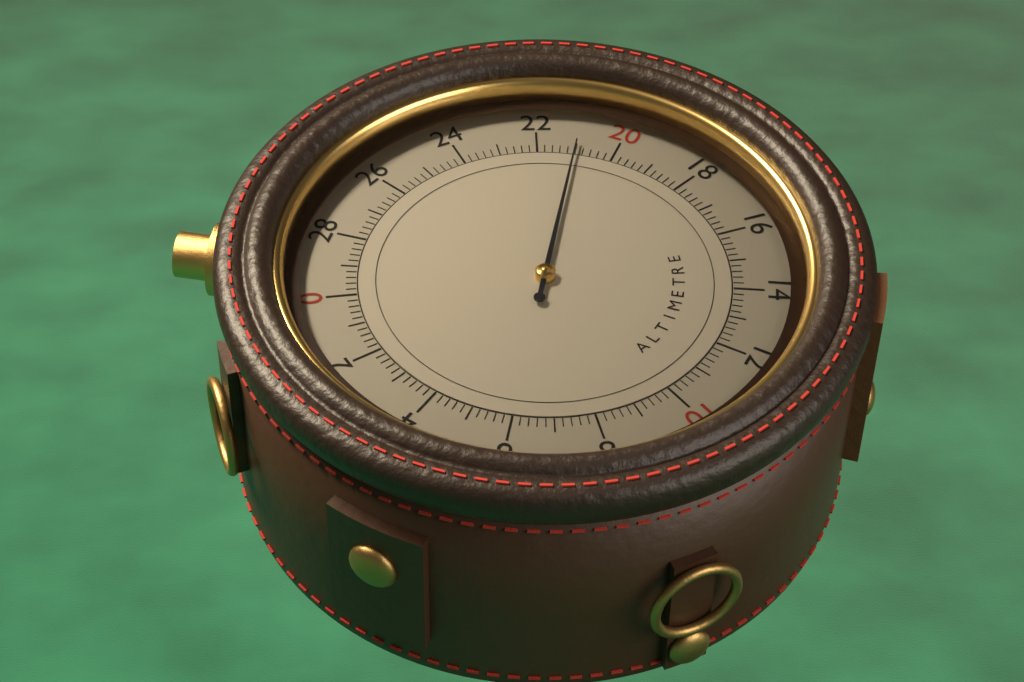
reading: 21.0 (no unit)
